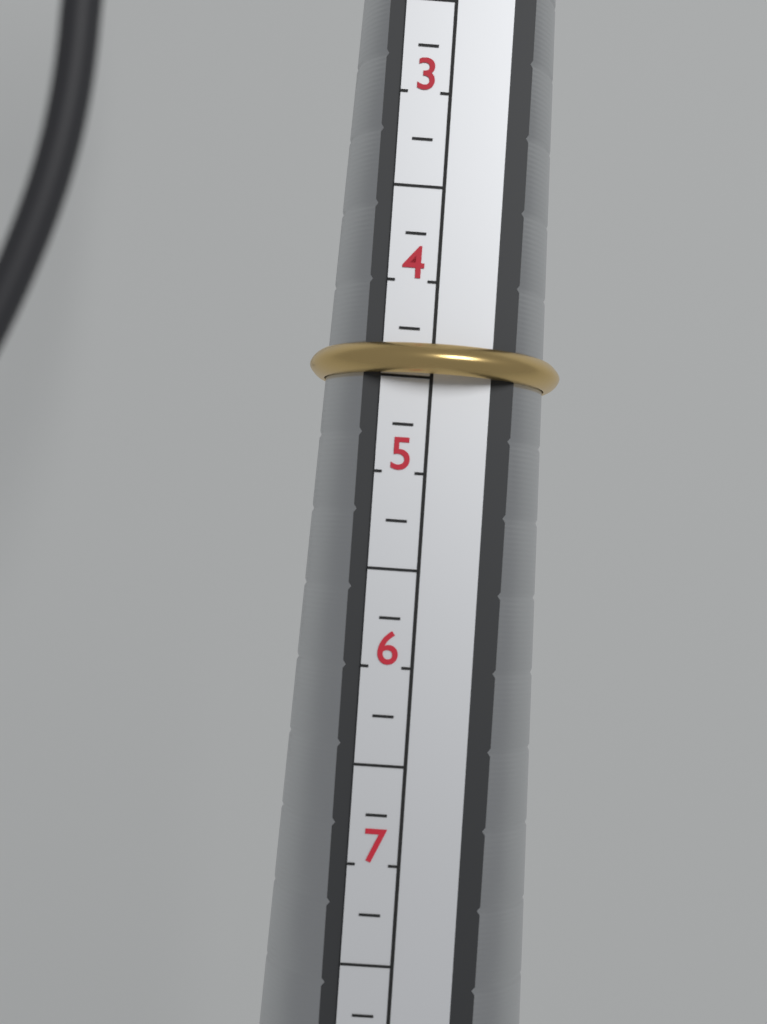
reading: 4.50 (no unit)
